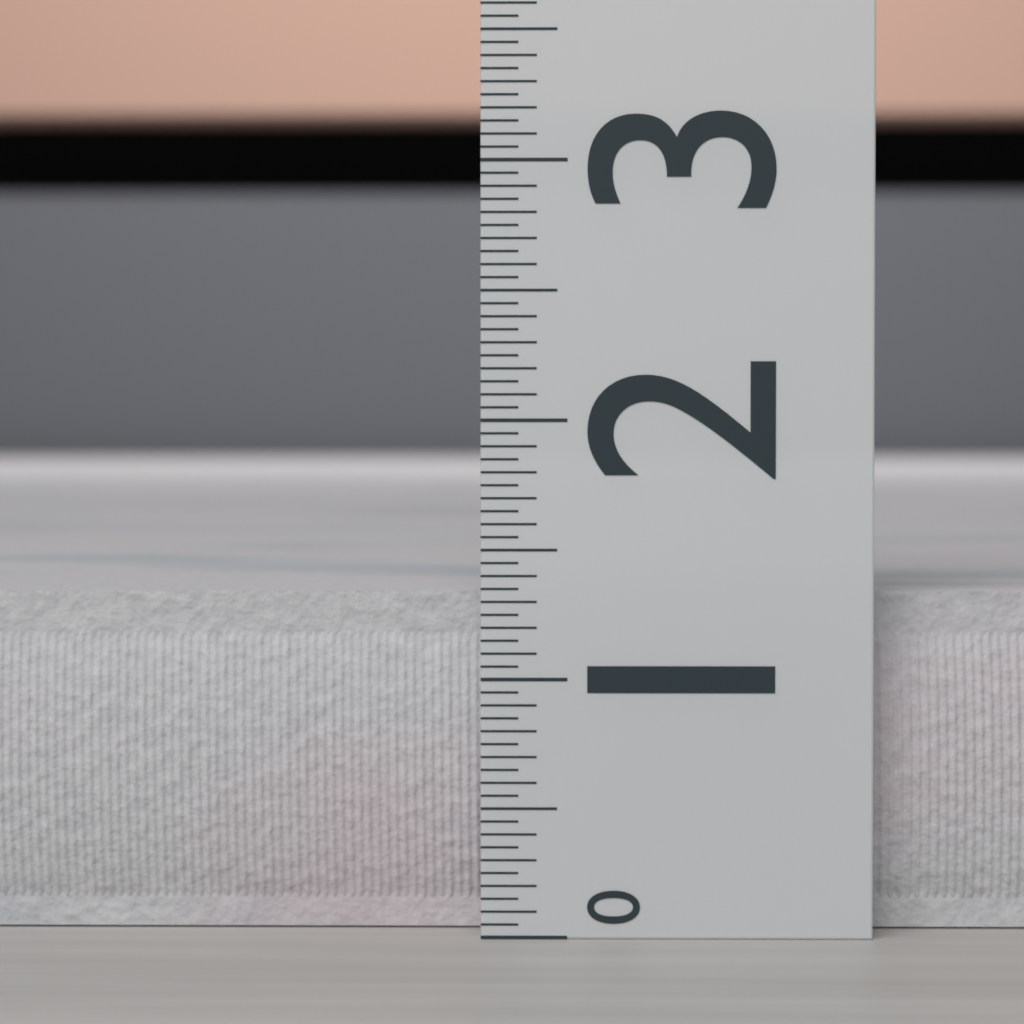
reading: 1.35 (no unit)
